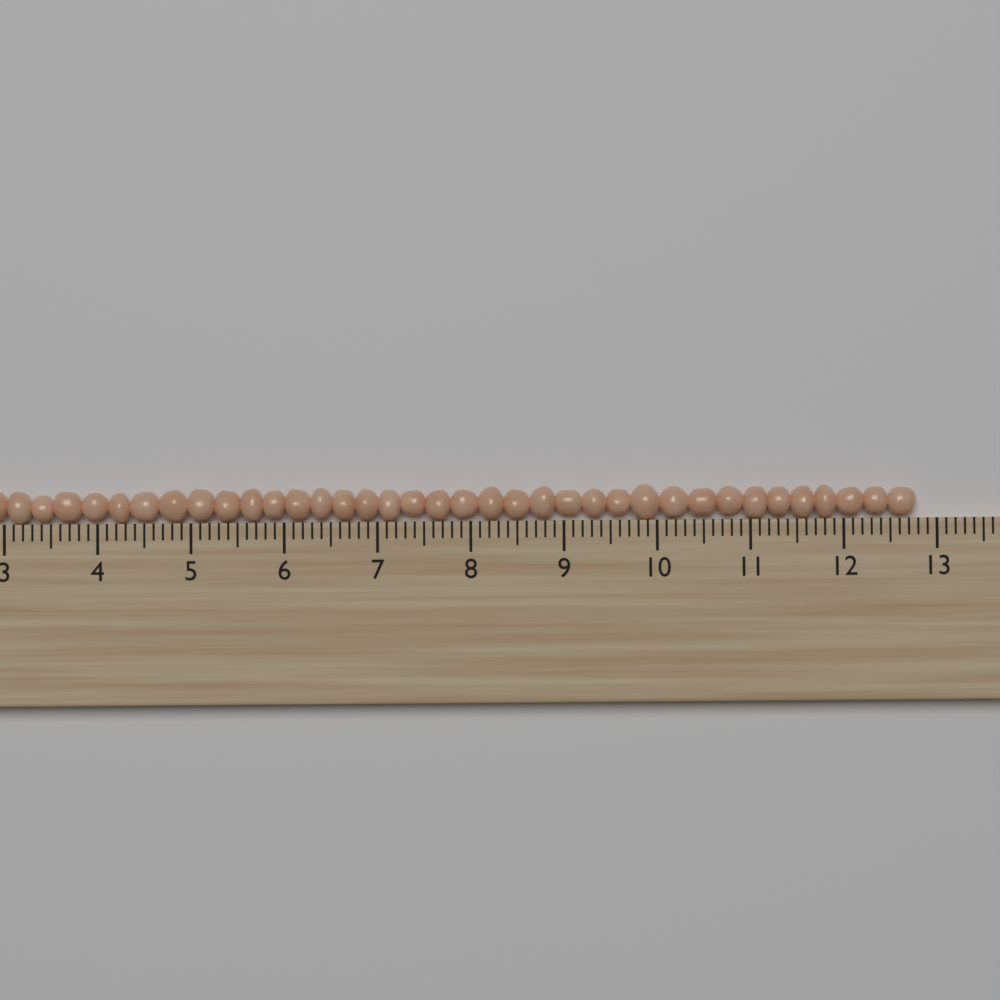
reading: 12.8 (no unit)
